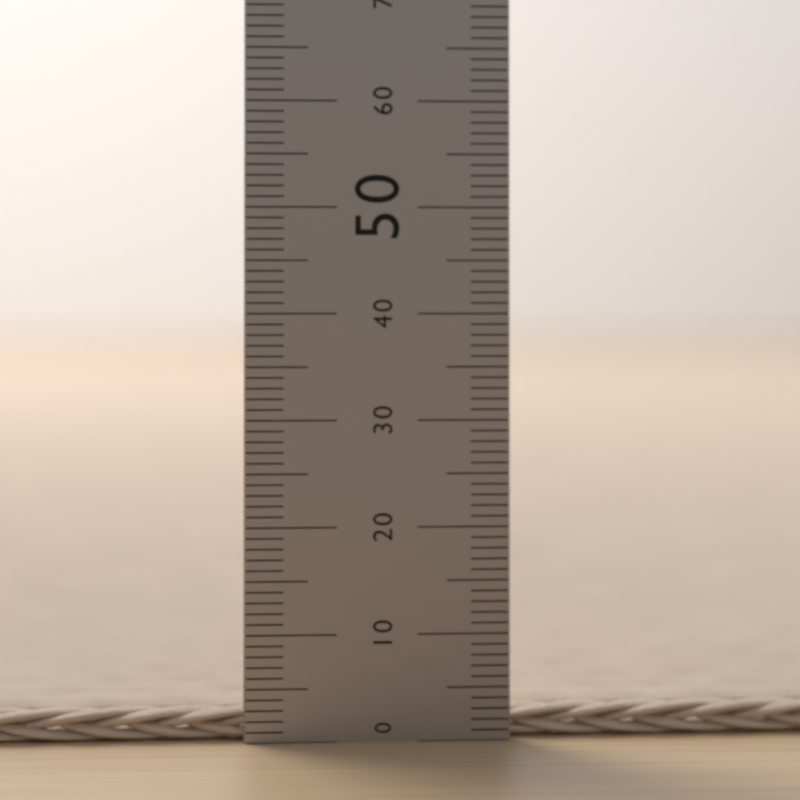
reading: 3 (no unit)
